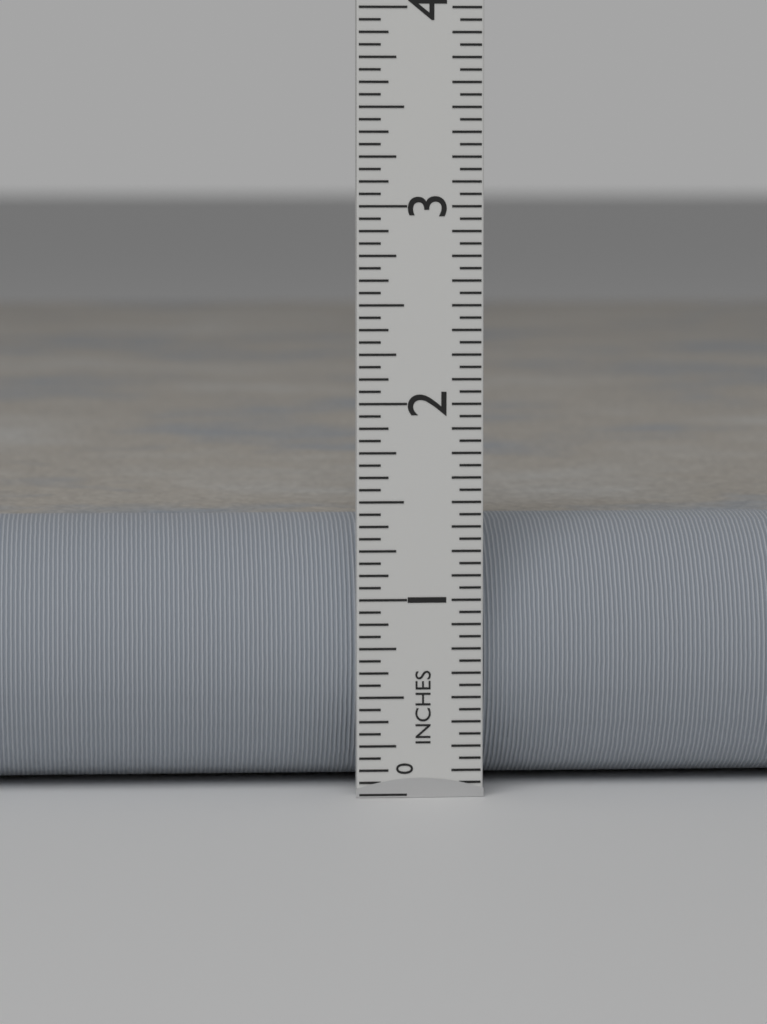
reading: 1.3750 in
